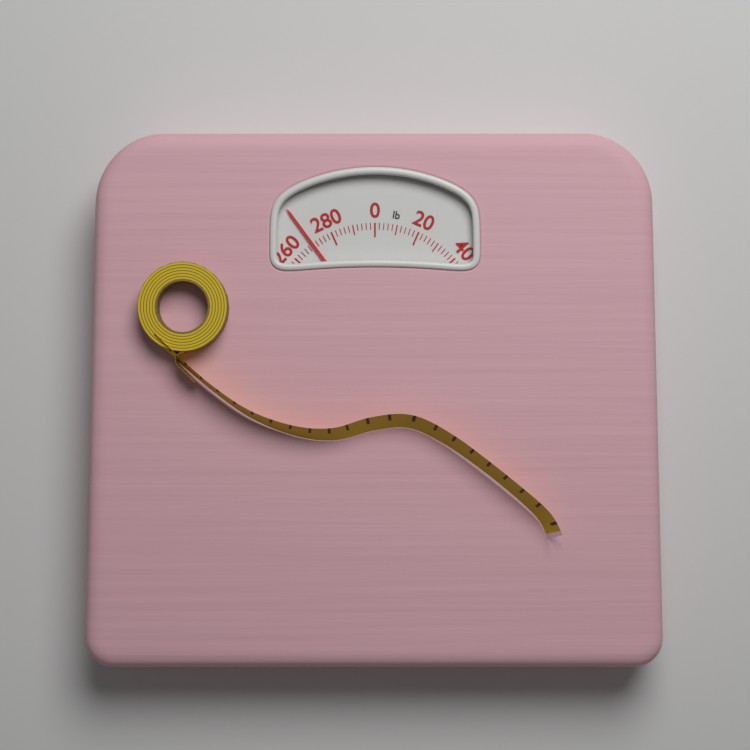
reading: 270 lb
